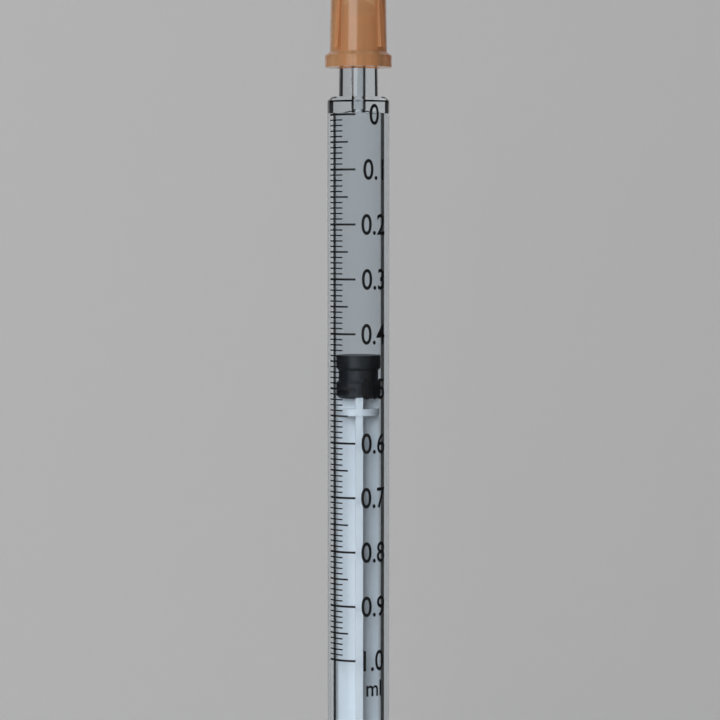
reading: 0.44 ml
